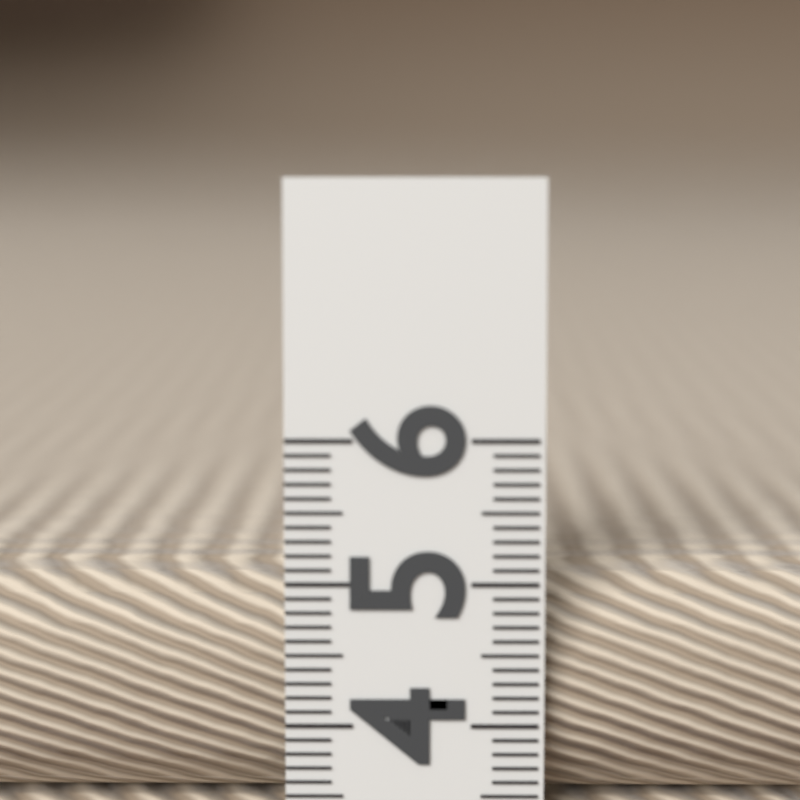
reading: 5.0 (no unit)
